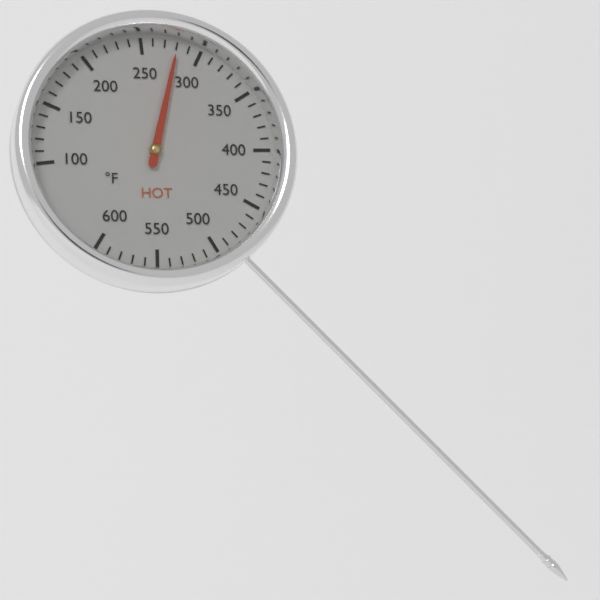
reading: 280 °F
